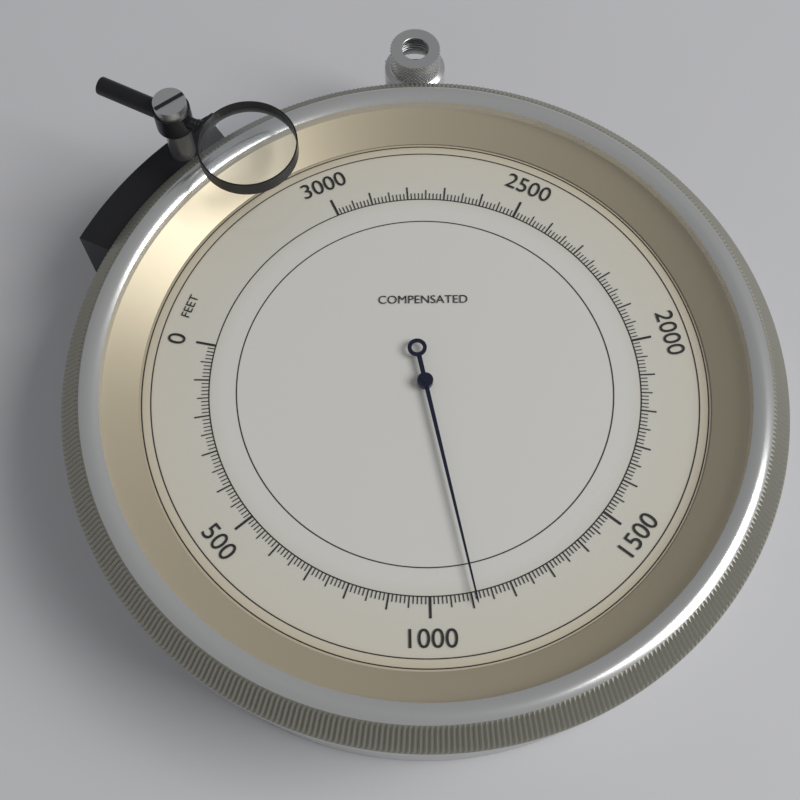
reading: 1110 feet
